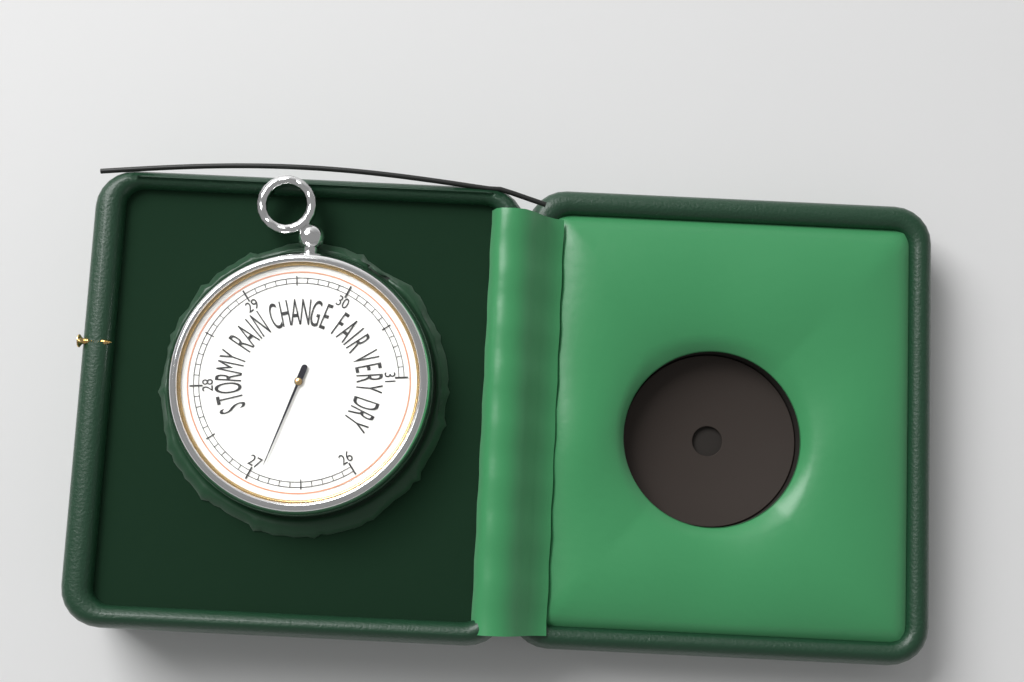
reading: 26.9 inHg
